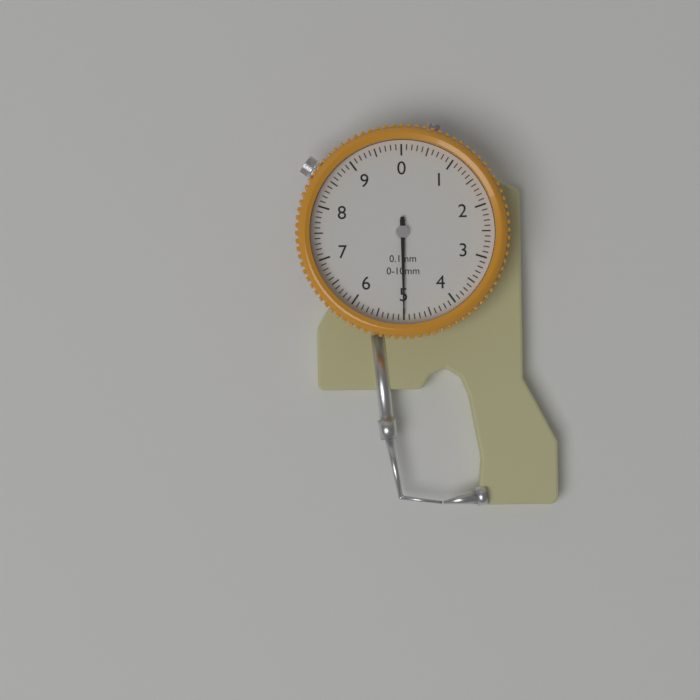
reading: 5.0 mm
